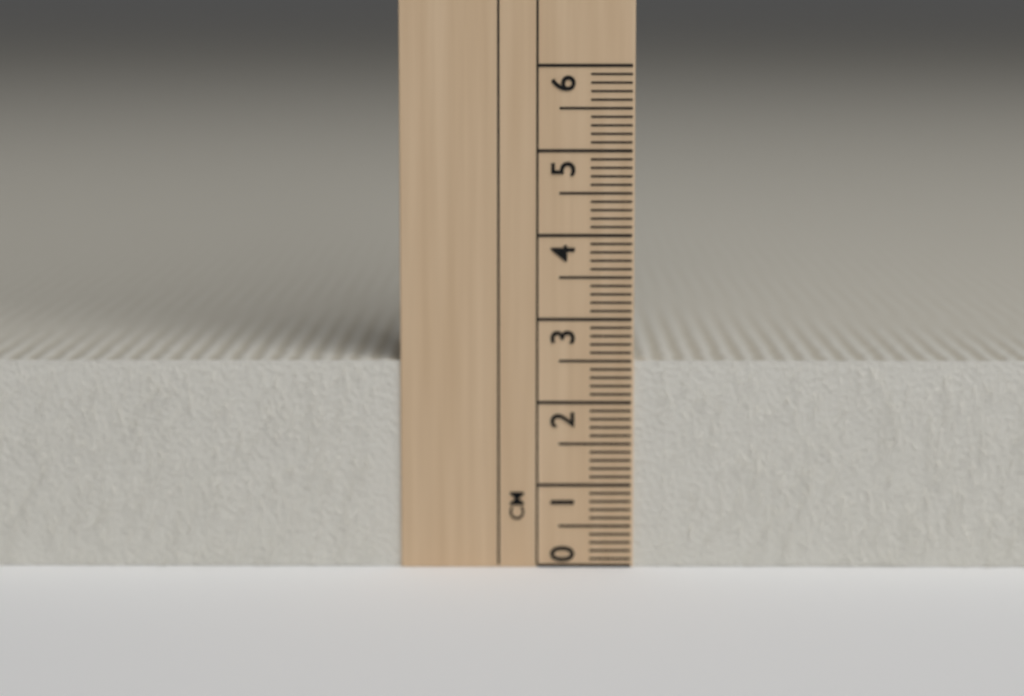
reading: 2.5 cm
